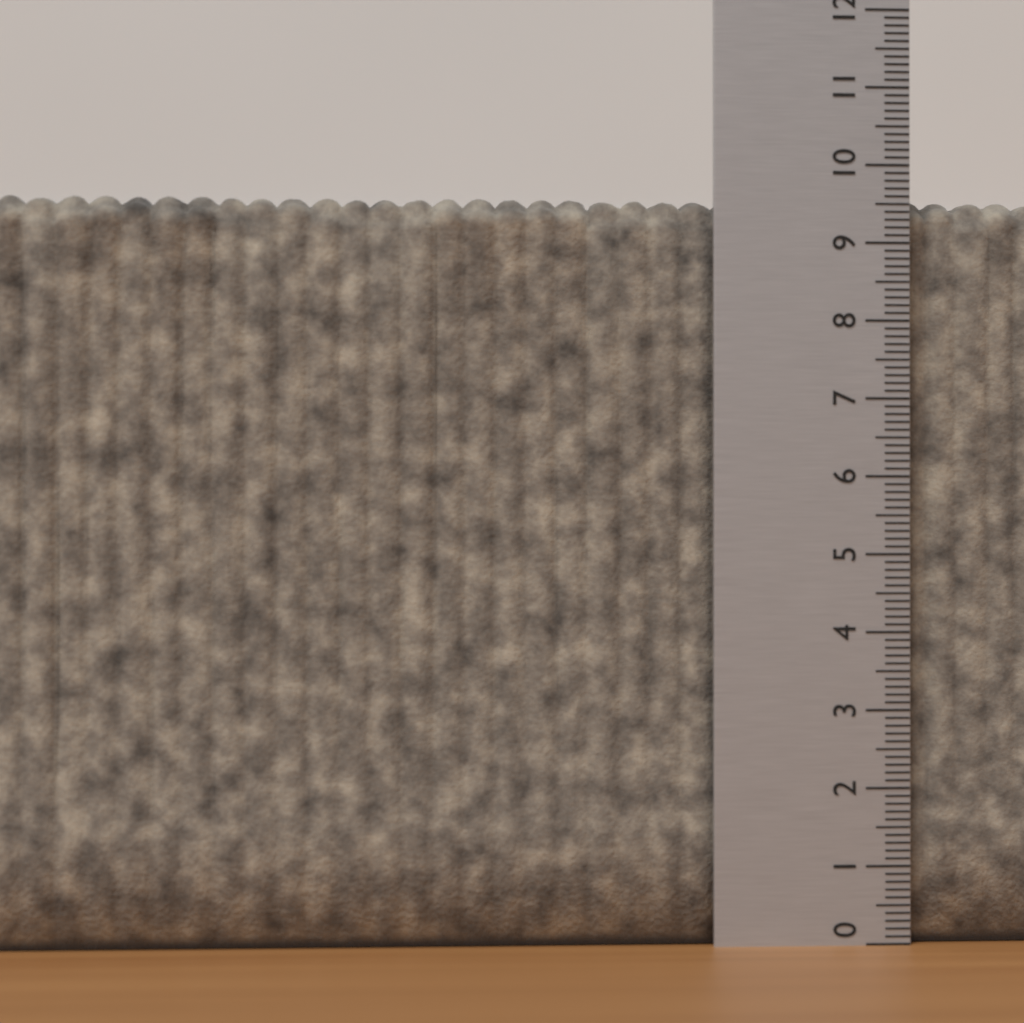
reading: 9.6 (no unit)
